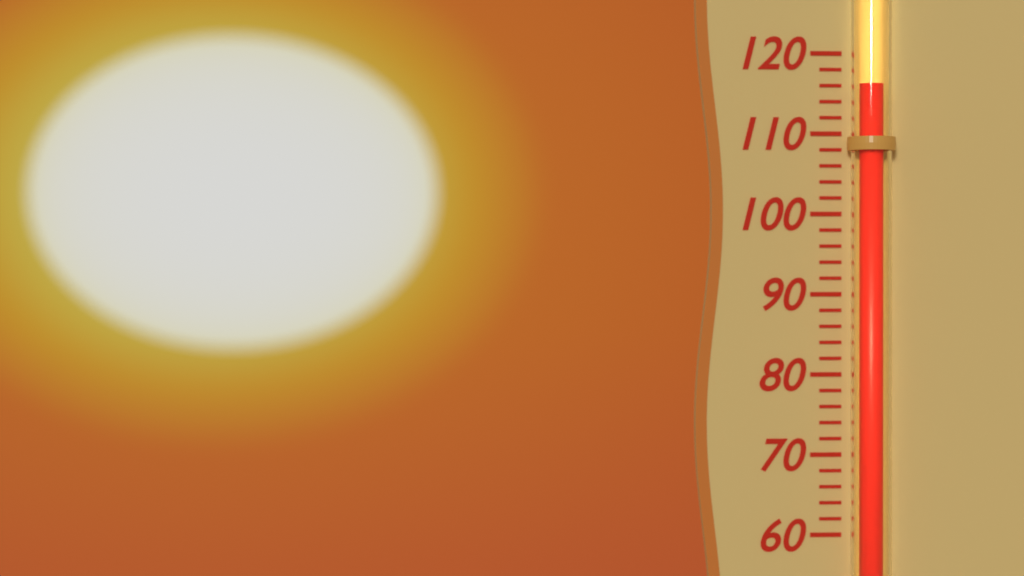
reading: 116 (no unit)
